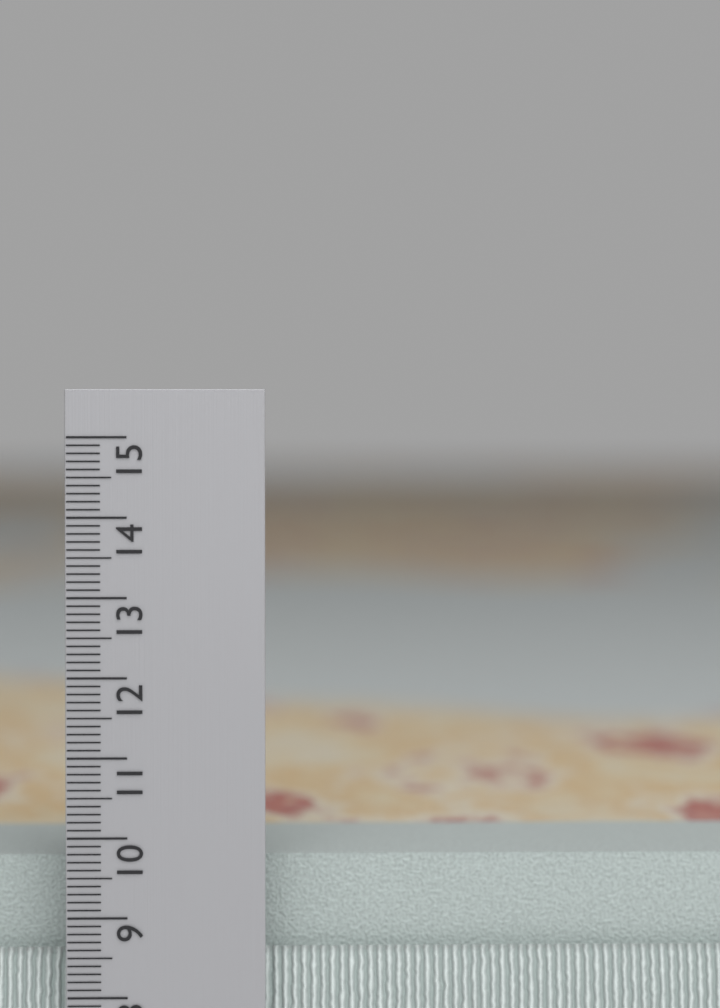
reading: 10.4 cm
